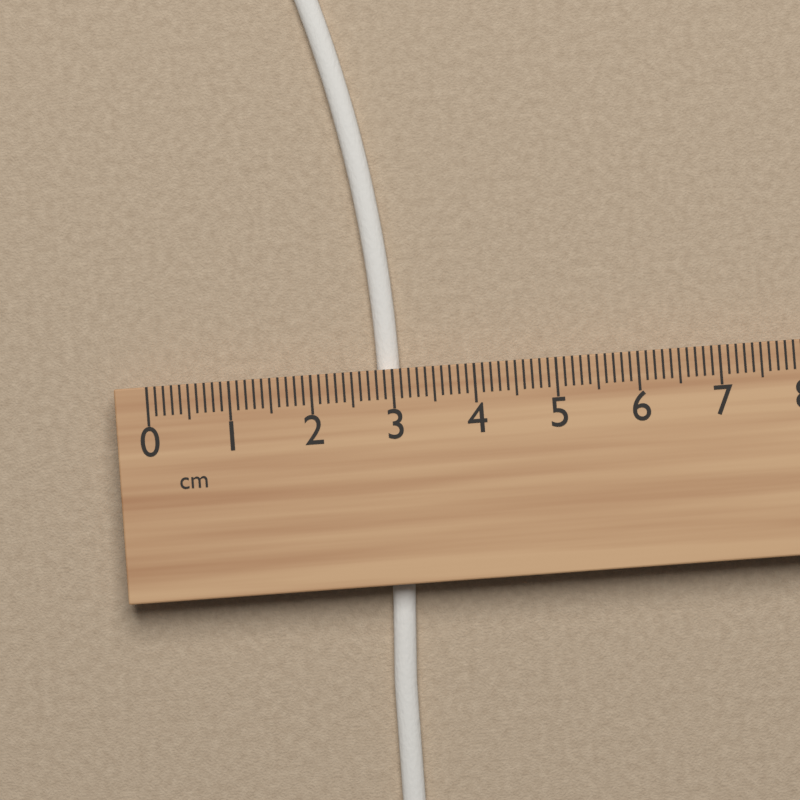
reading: 3.1 cm
